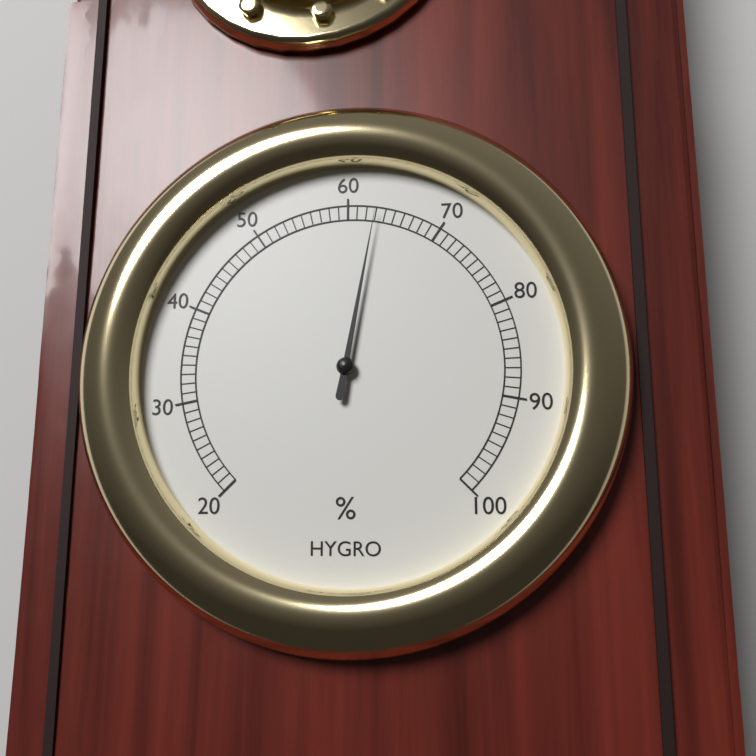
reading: 63 %
